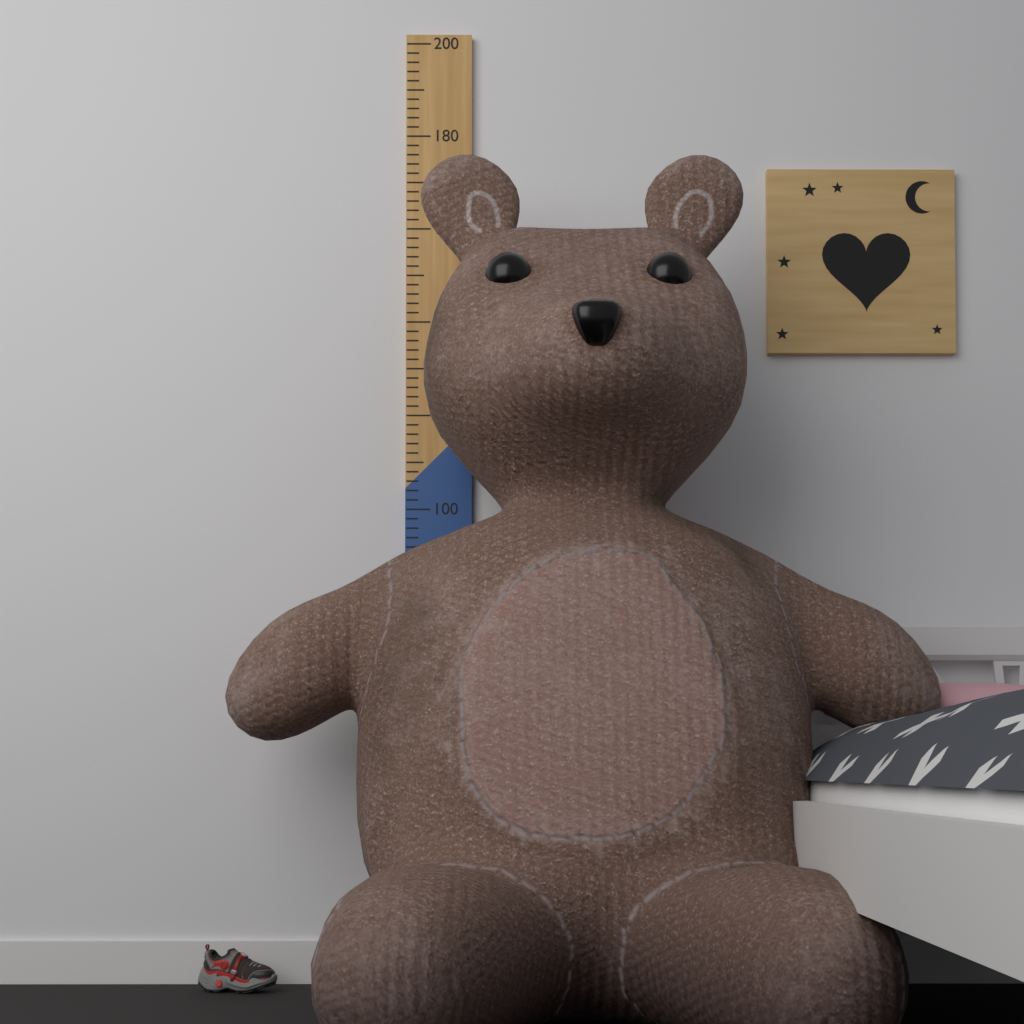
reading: 164 (no unit)
